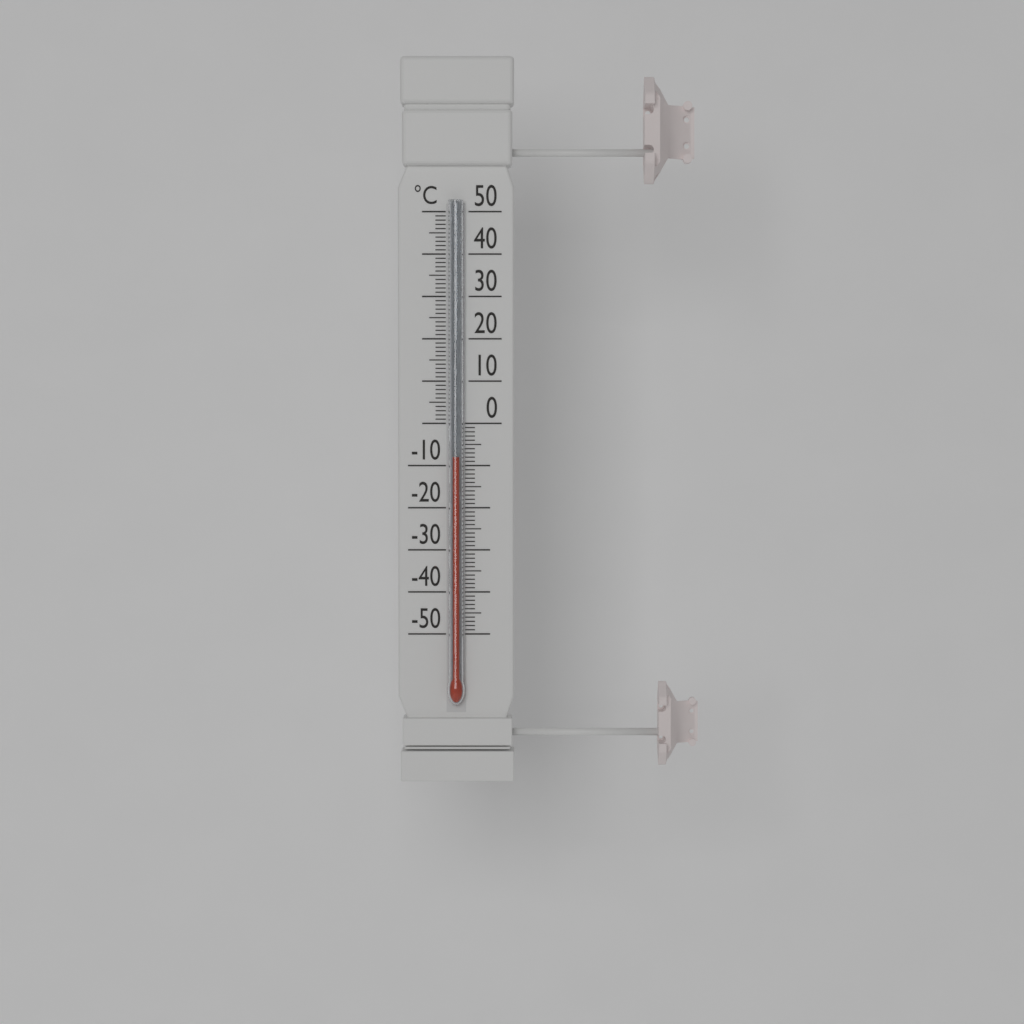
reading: -8 °C
